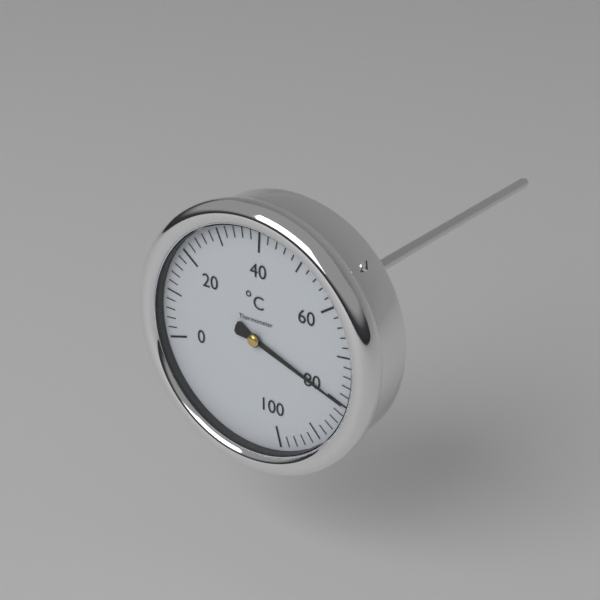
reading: 80 °C
